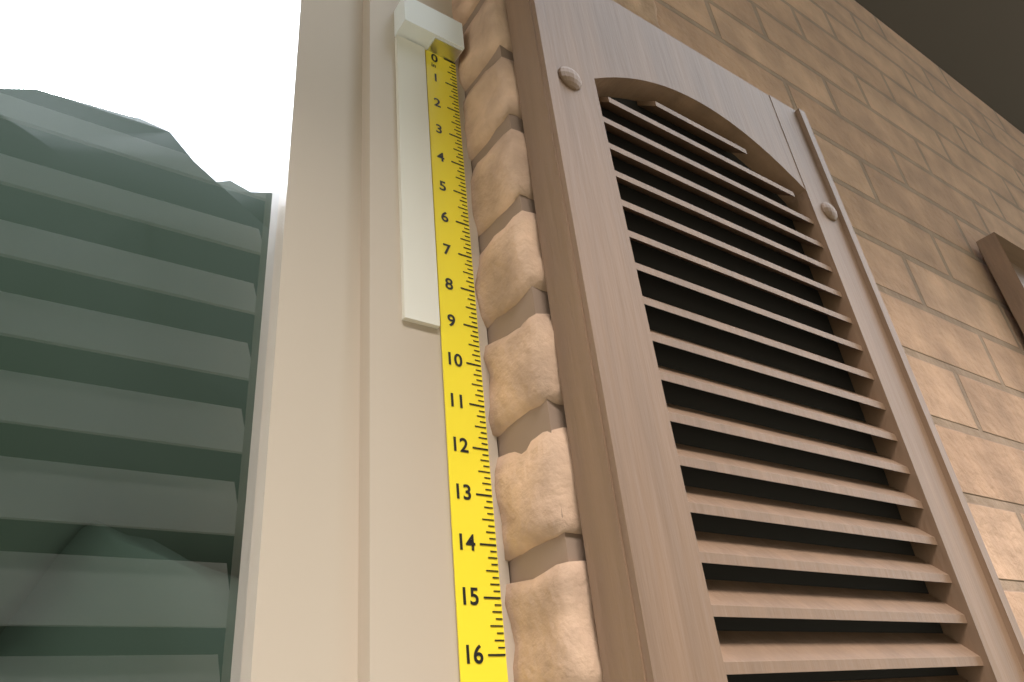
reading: 9.250 in
